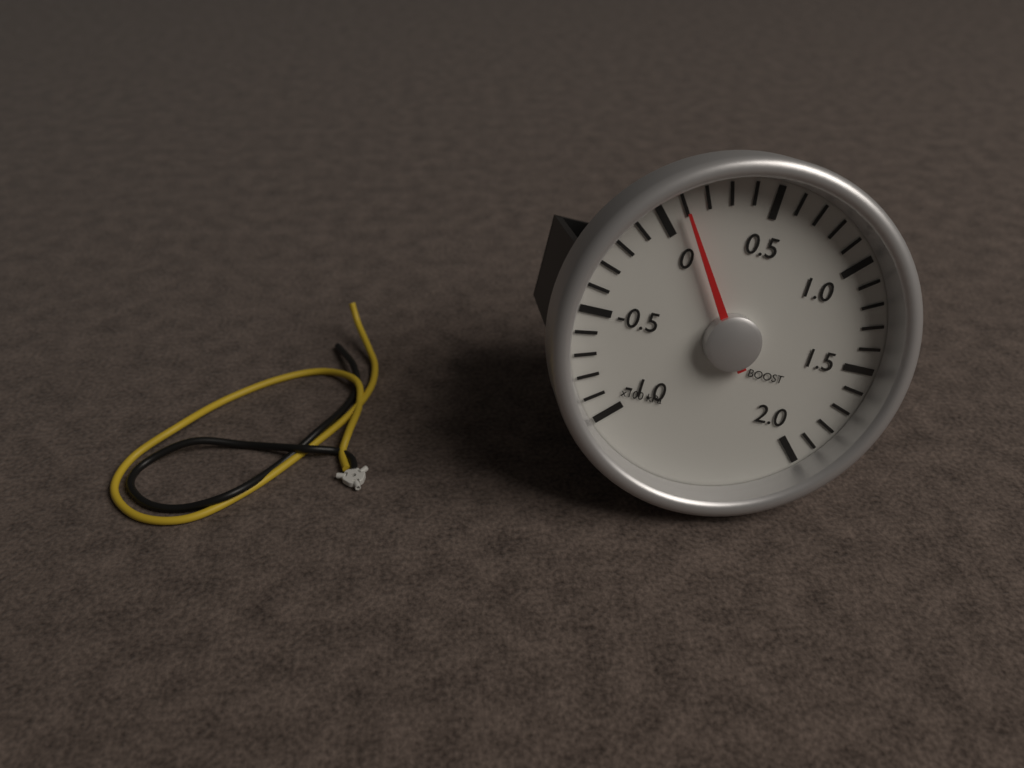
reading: 10 kPa
